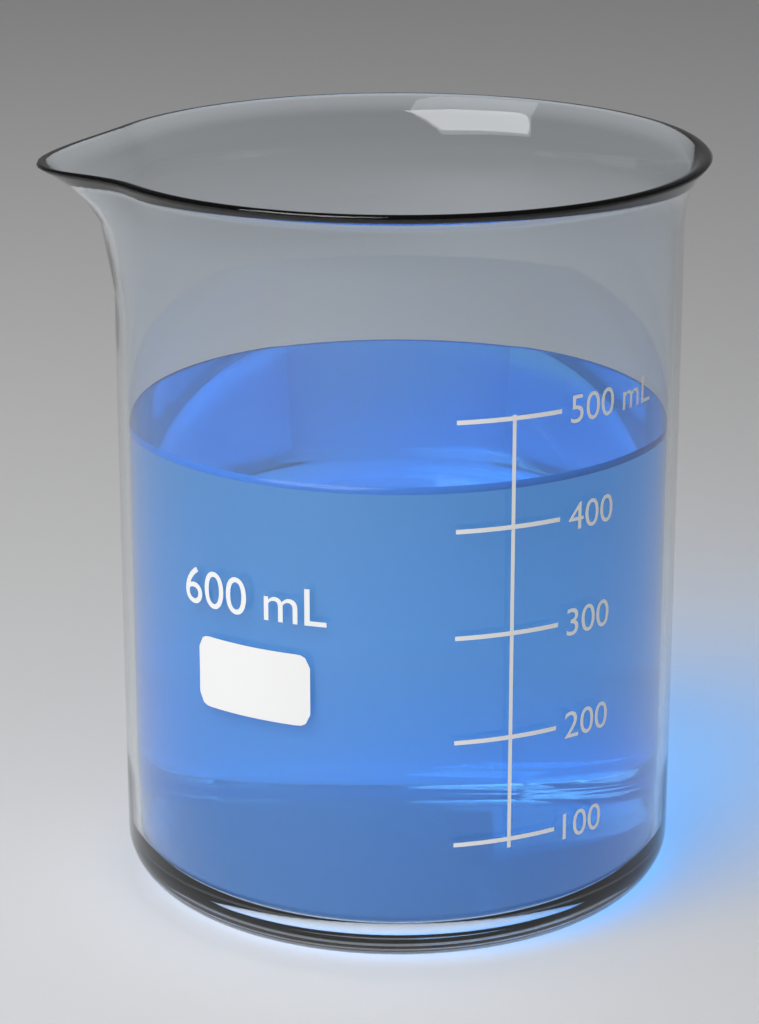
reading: 440 mL
